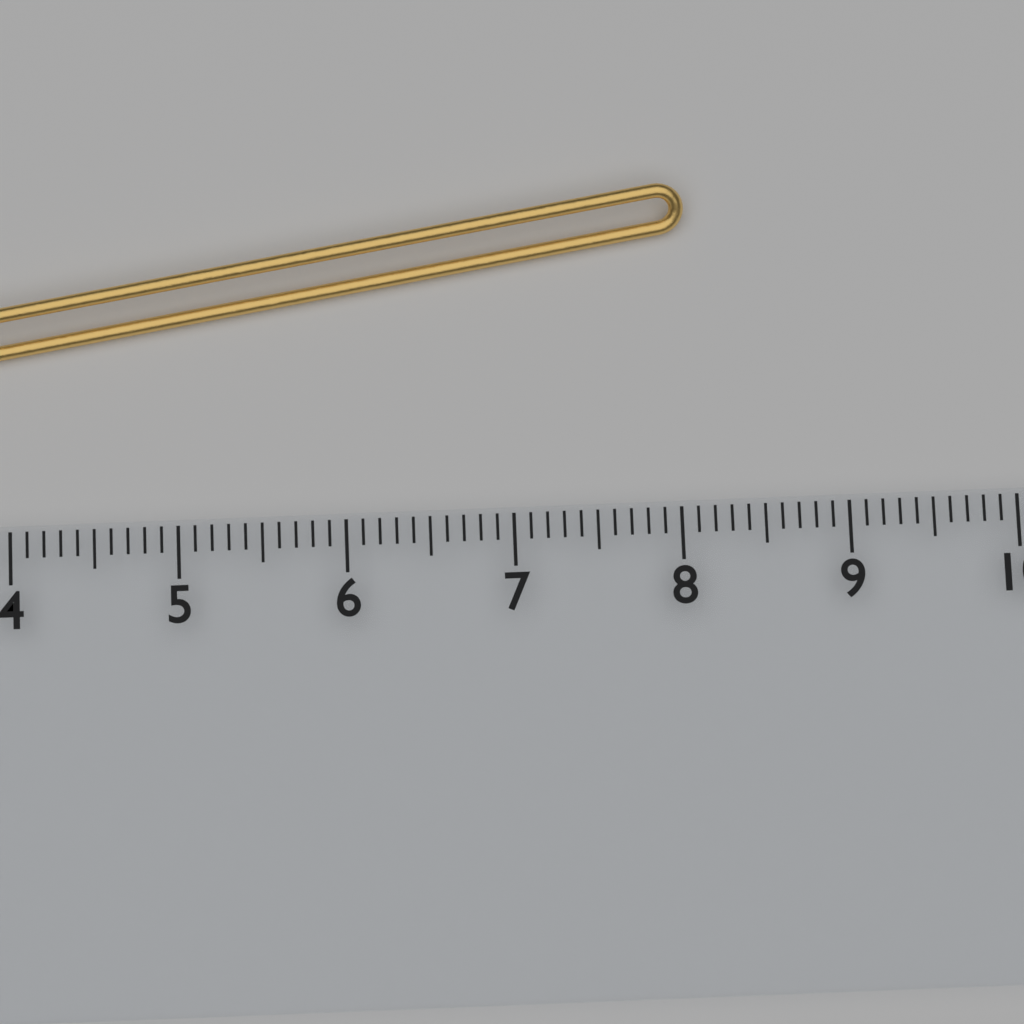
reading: 8.1 cm
